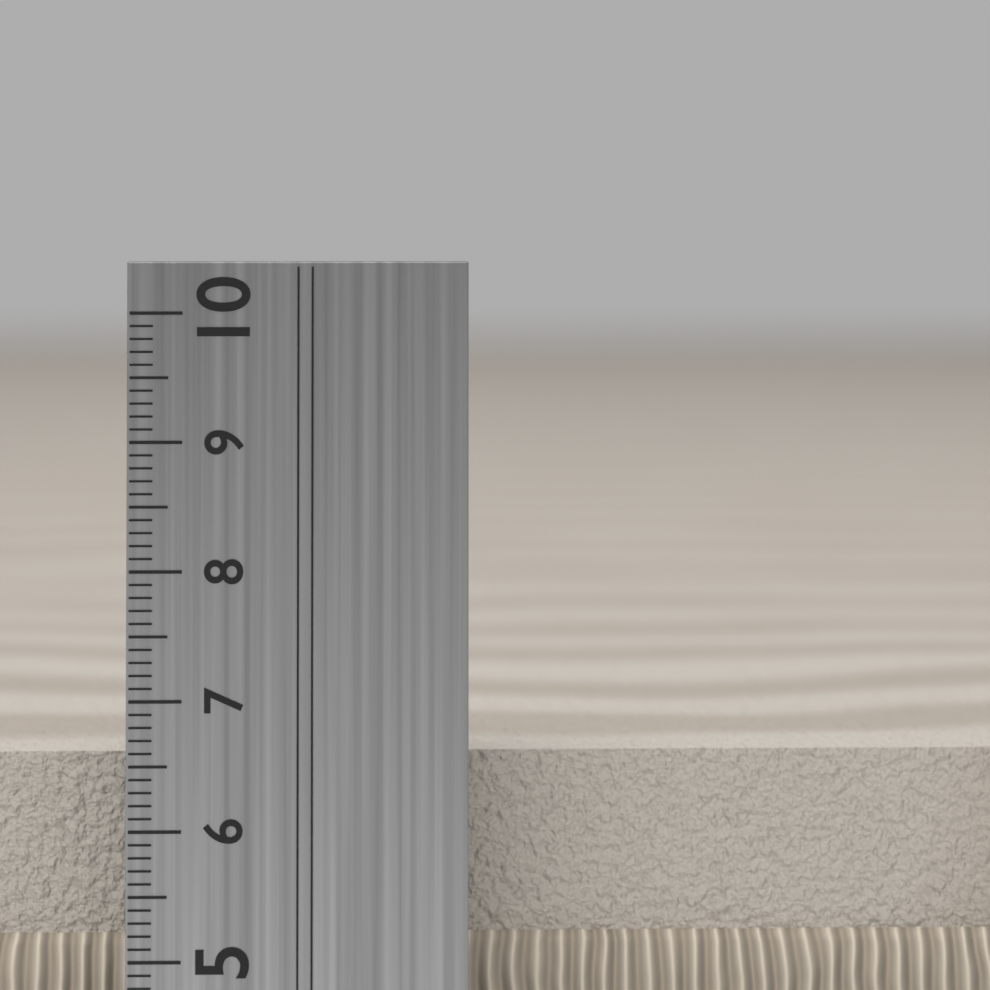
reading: 6.5 cm
